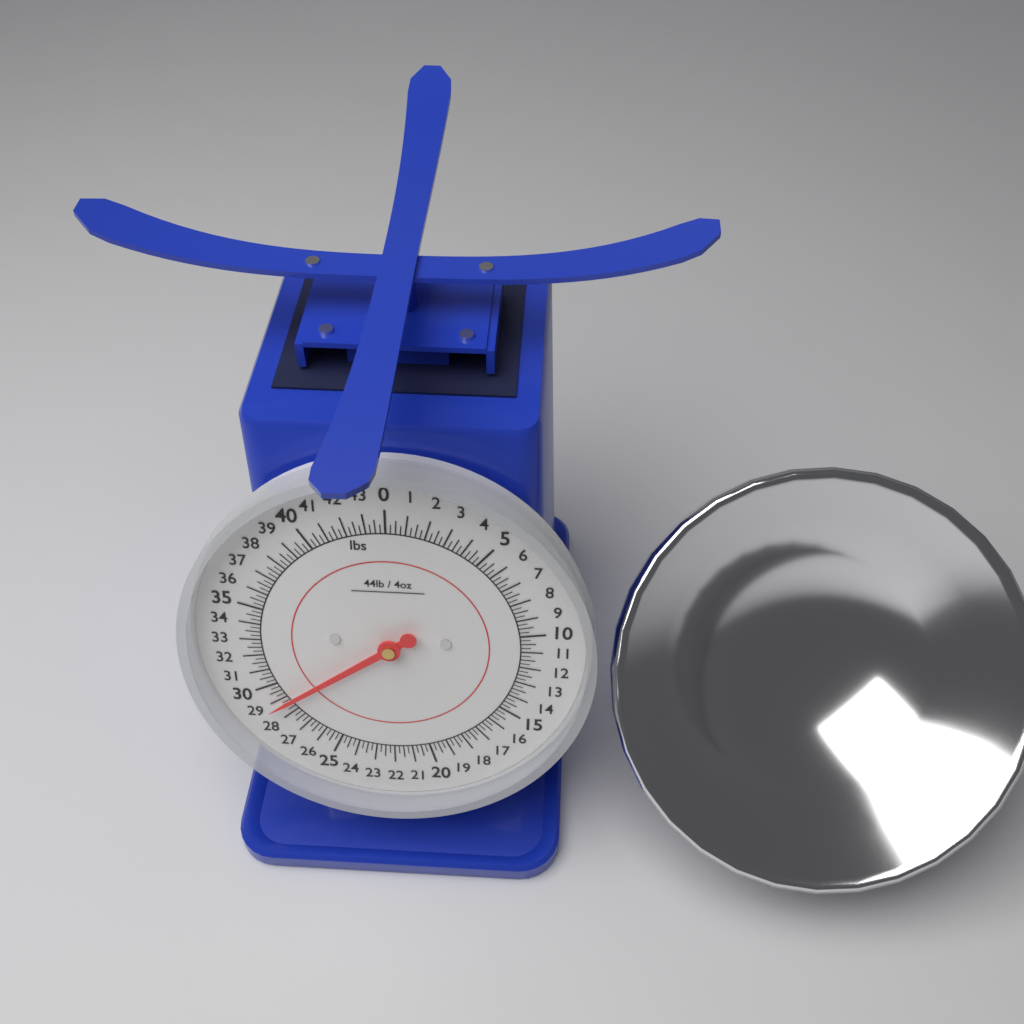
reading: 28.75 lbs
